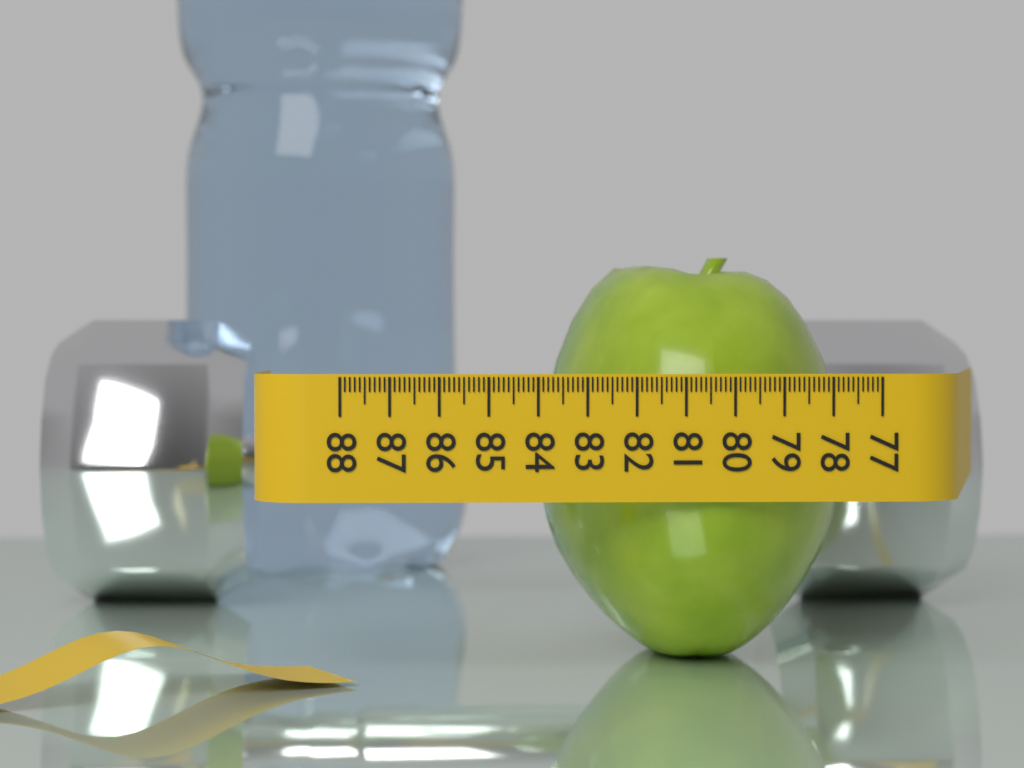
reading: 83.7 (no unit)
